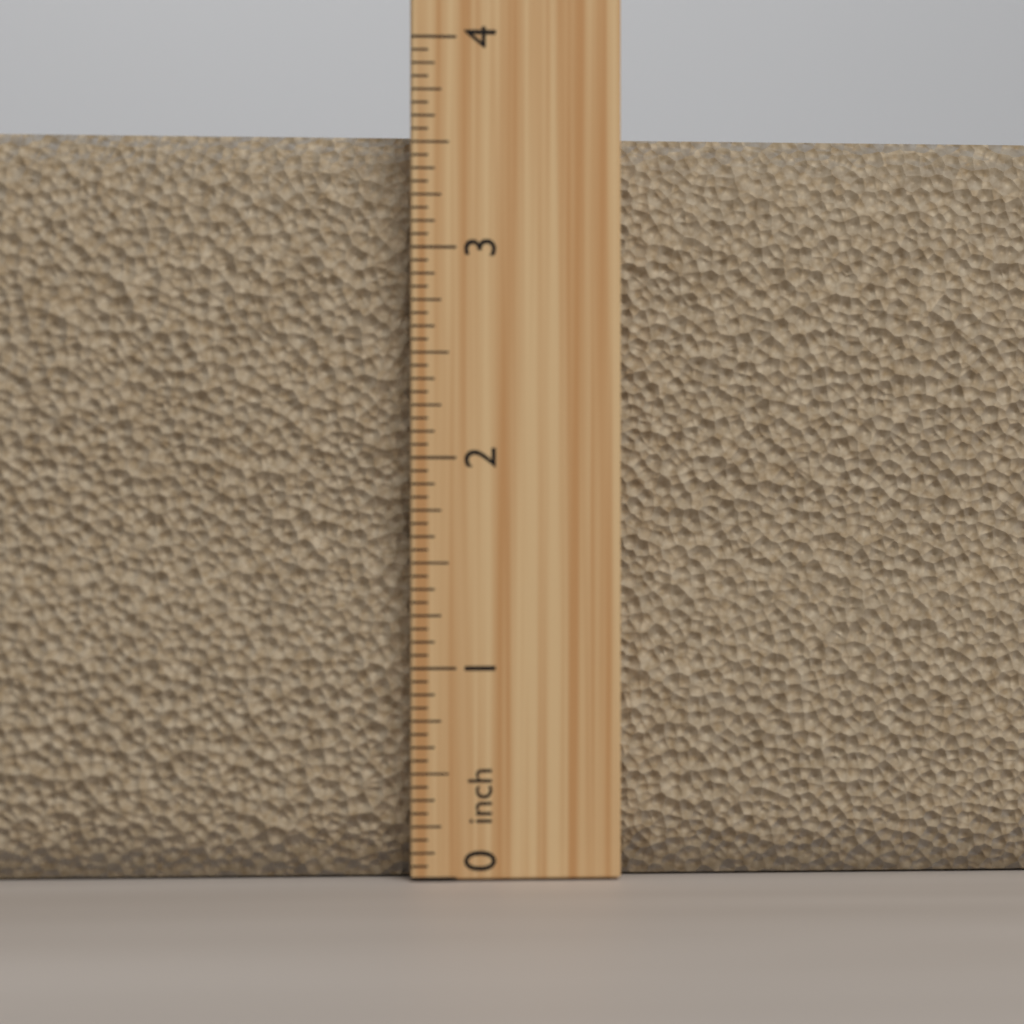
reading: 3.5625 inch
